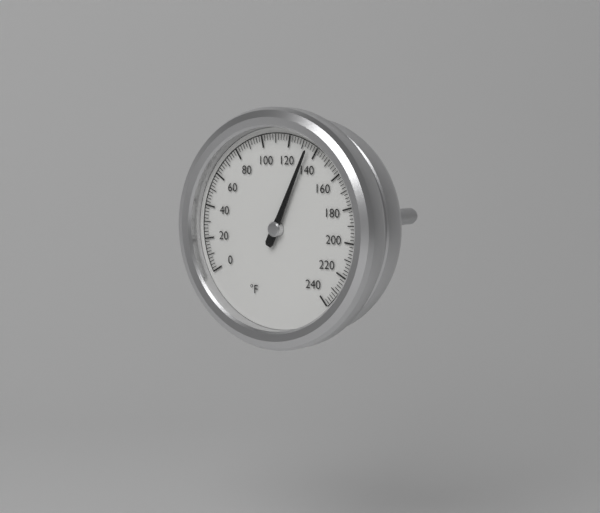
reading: 134 °F
